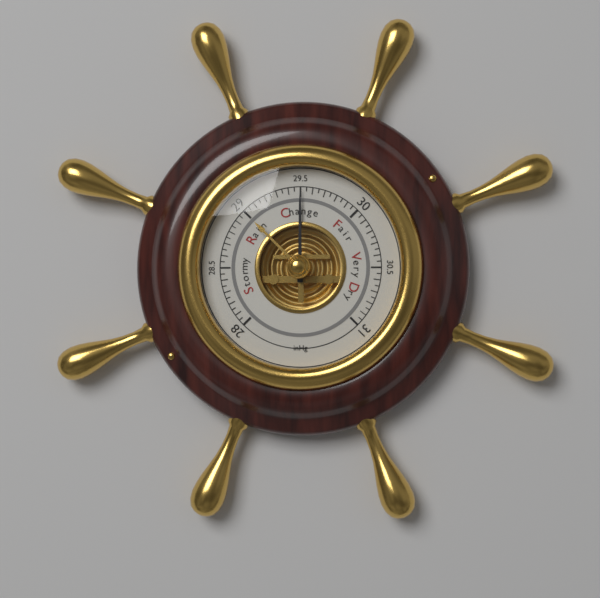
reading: 29.50 inHg
